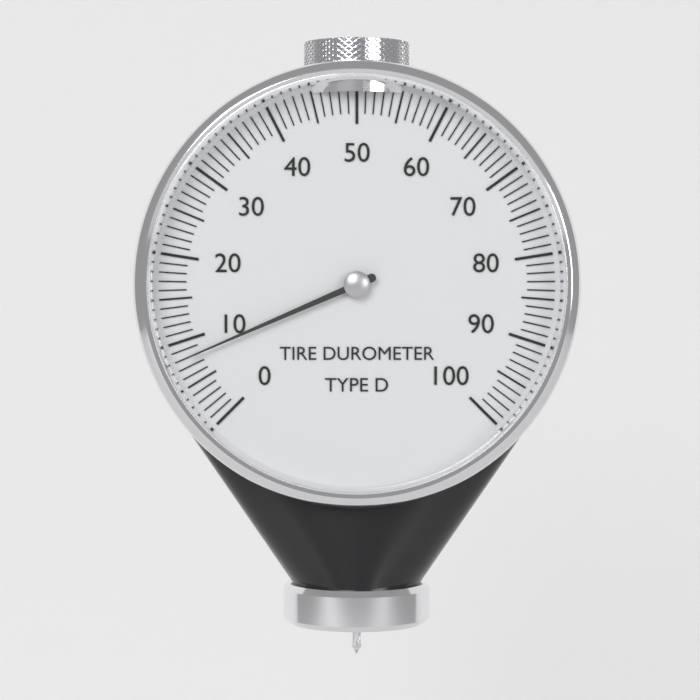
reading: 8 (no unit)
